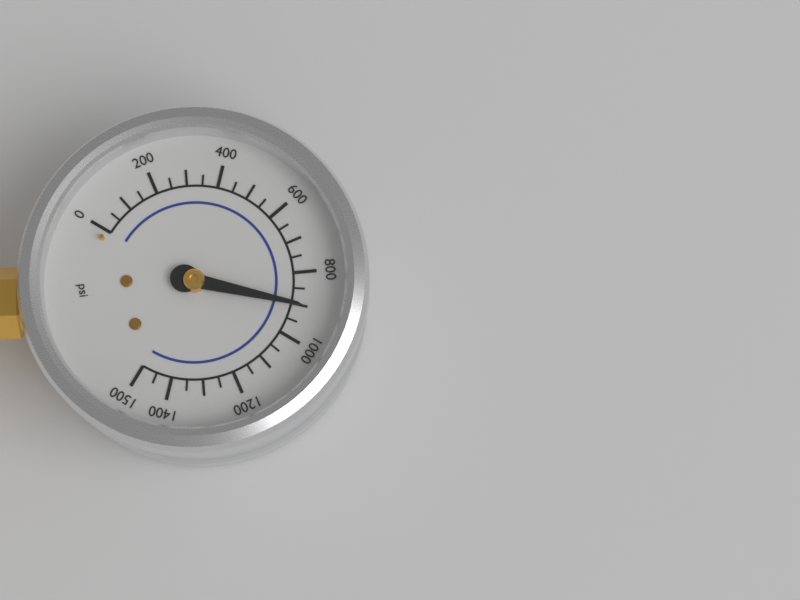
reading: 900 psi
